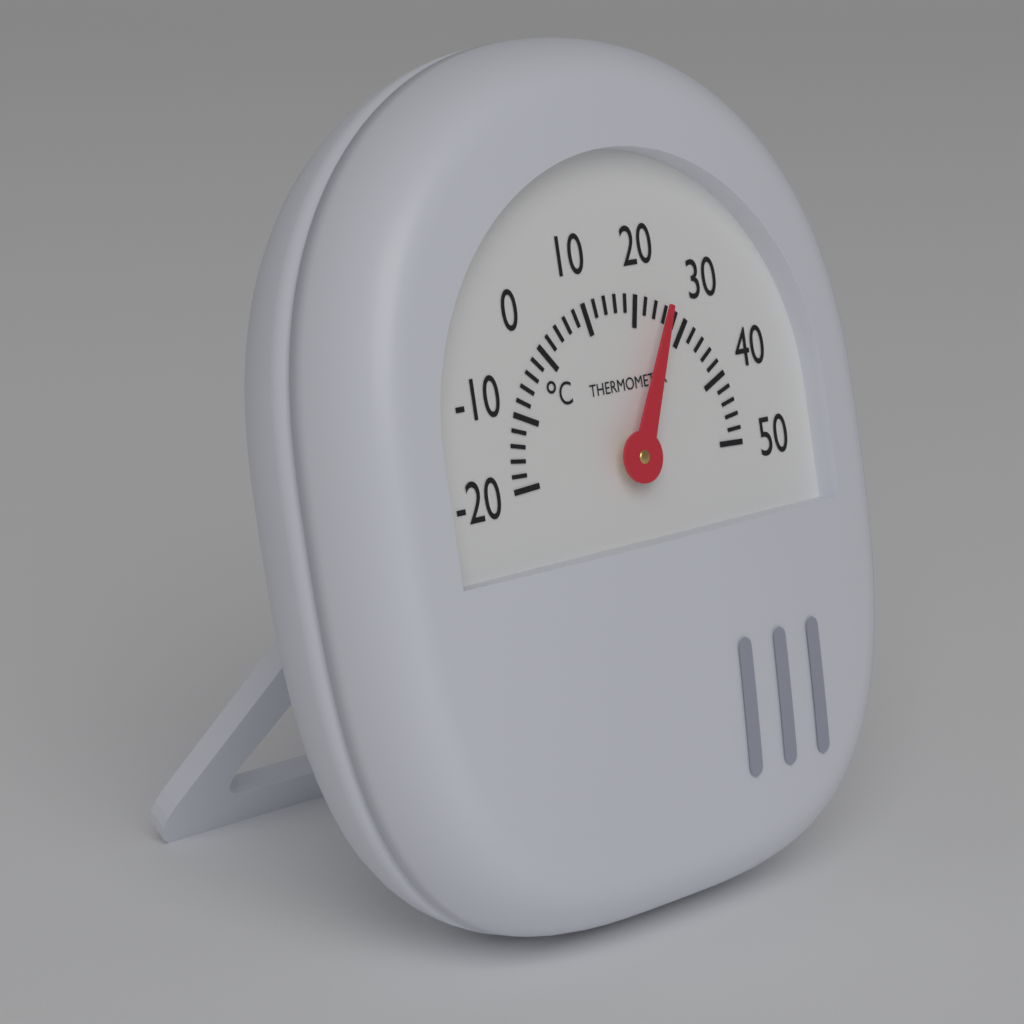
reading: 25 °C
